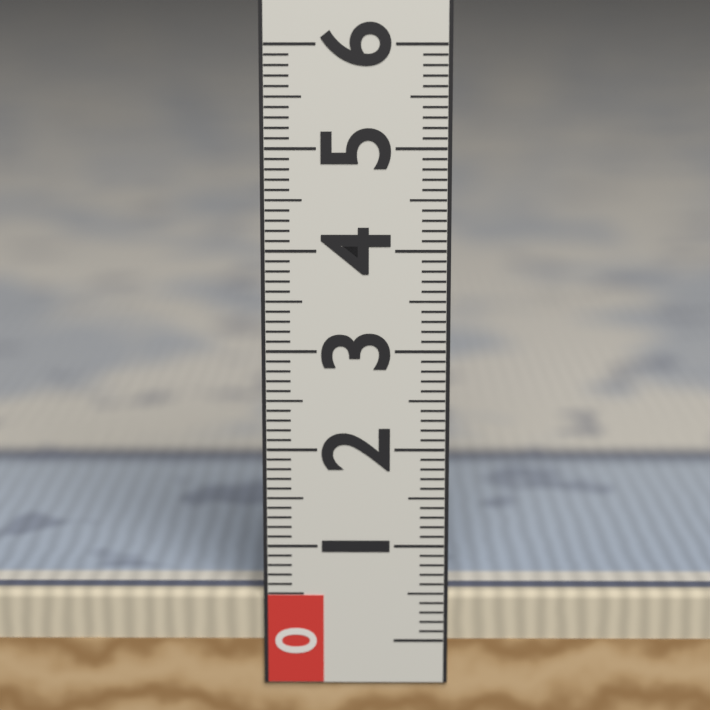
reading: 0.5 (no unit)
